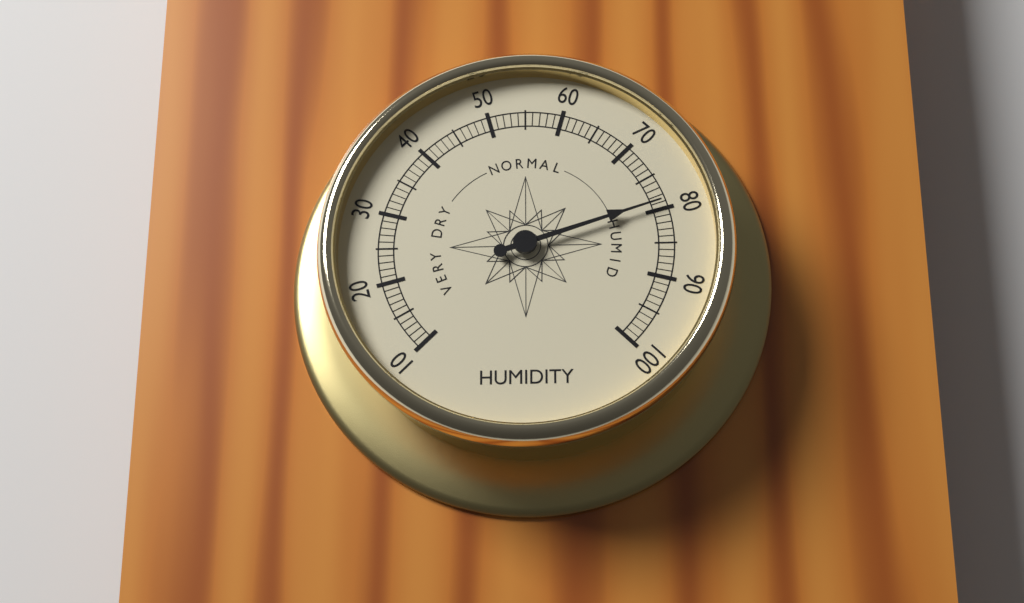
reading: 79 (no unit)
